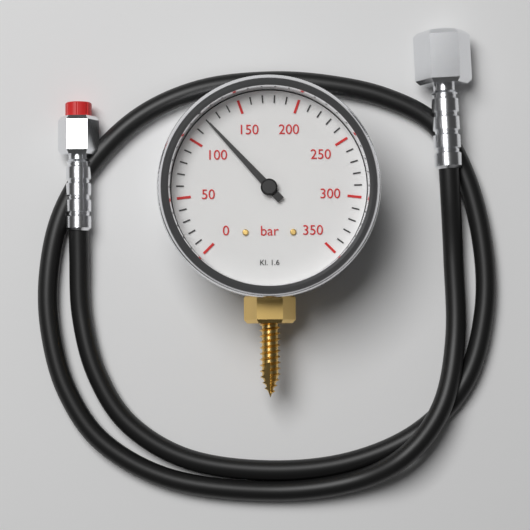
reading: 120 bar
